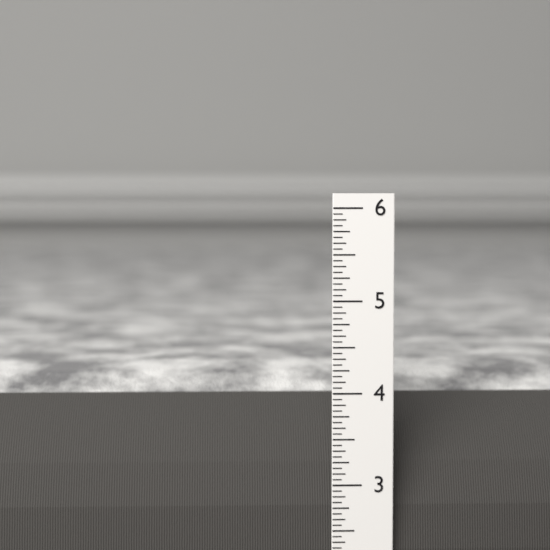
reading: 4.1250 in
